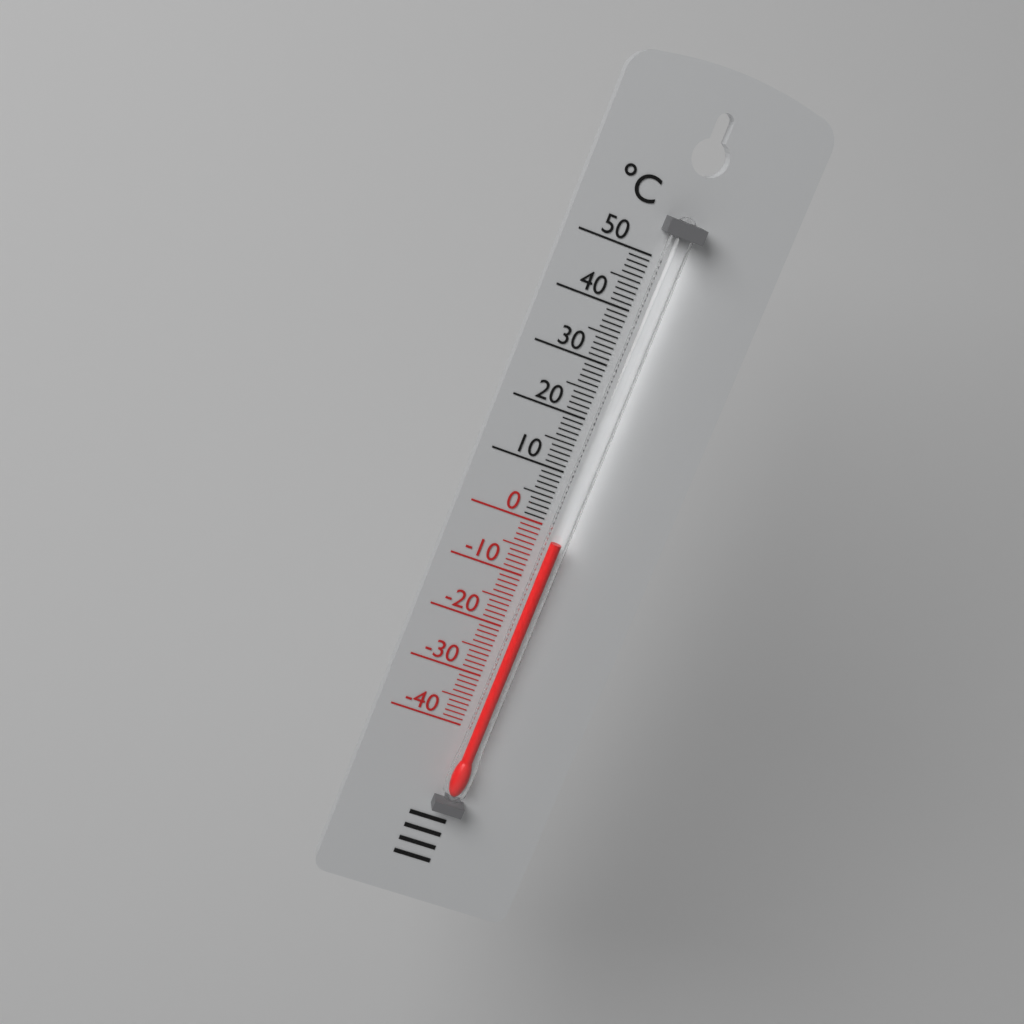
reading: -2 °C
